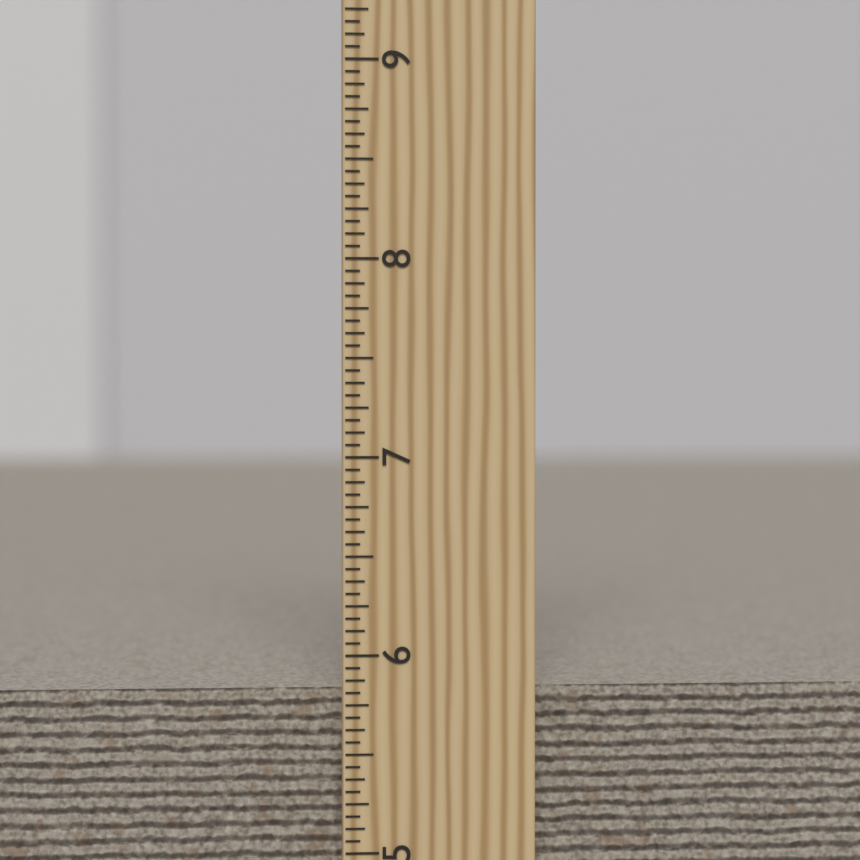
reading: 5.8125 inch
